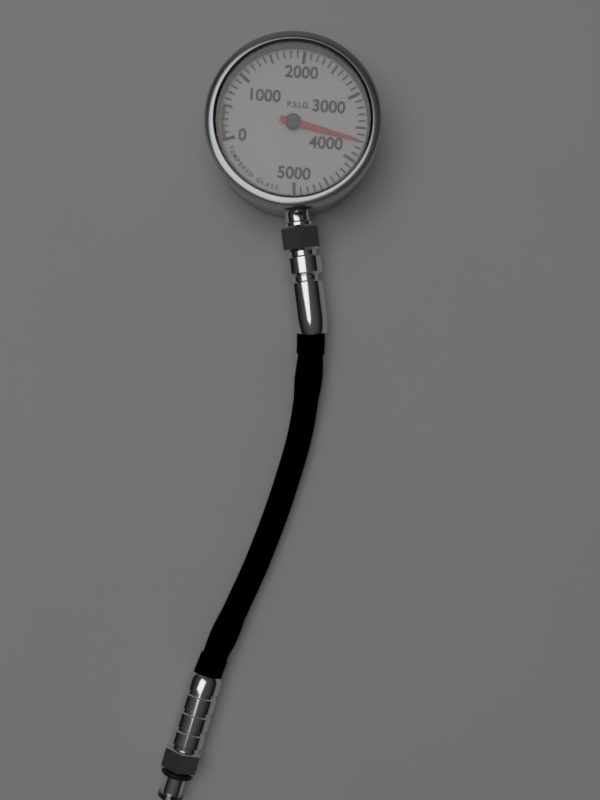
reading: 3700 psig
